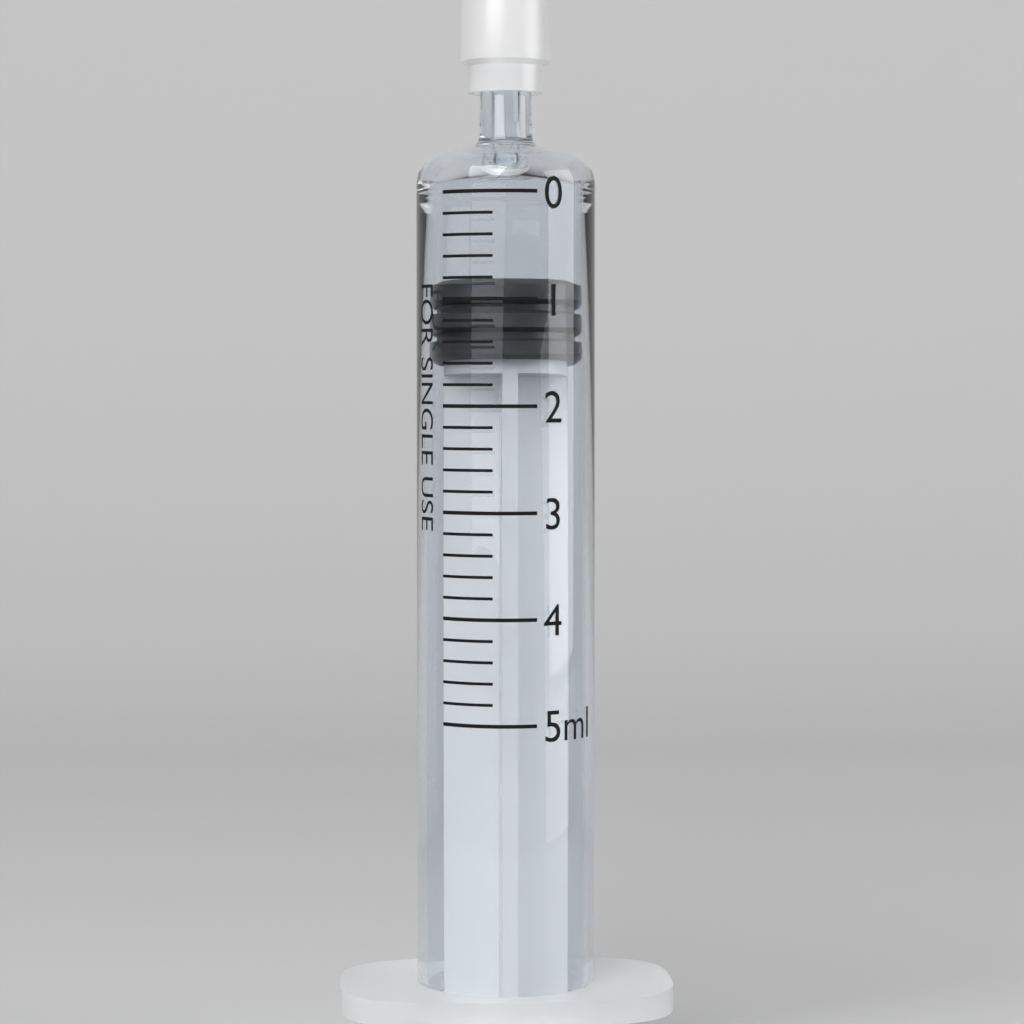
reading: 0.8 ml
